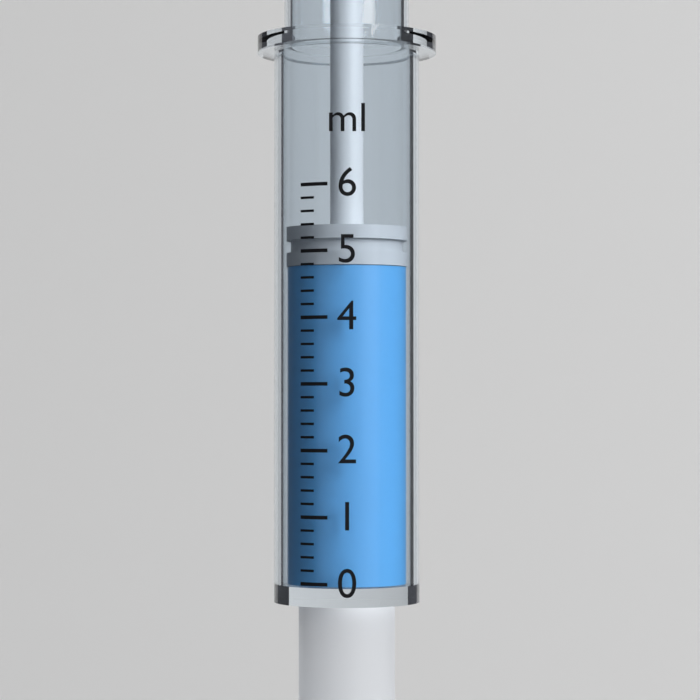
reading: 4.8 ml
